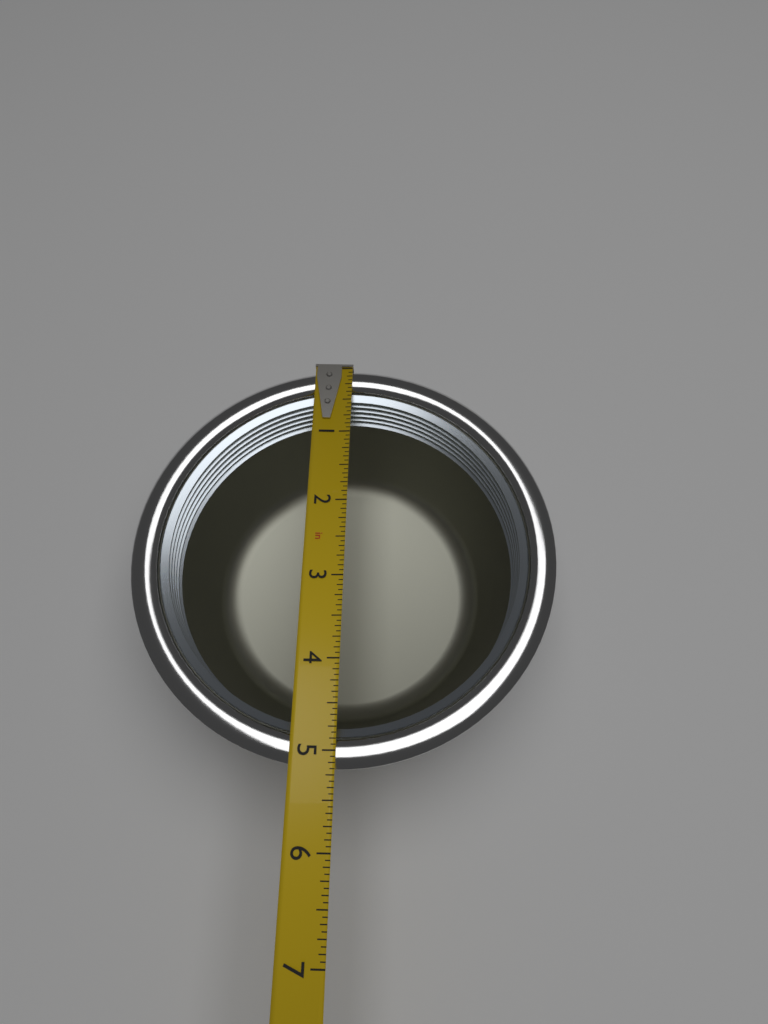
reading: 5.1875 in
